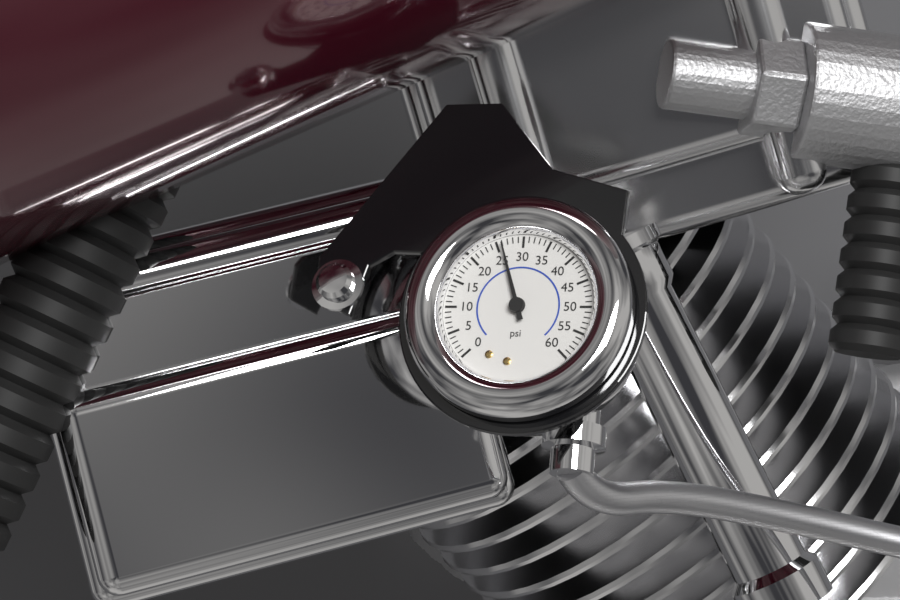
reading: 26 psi
